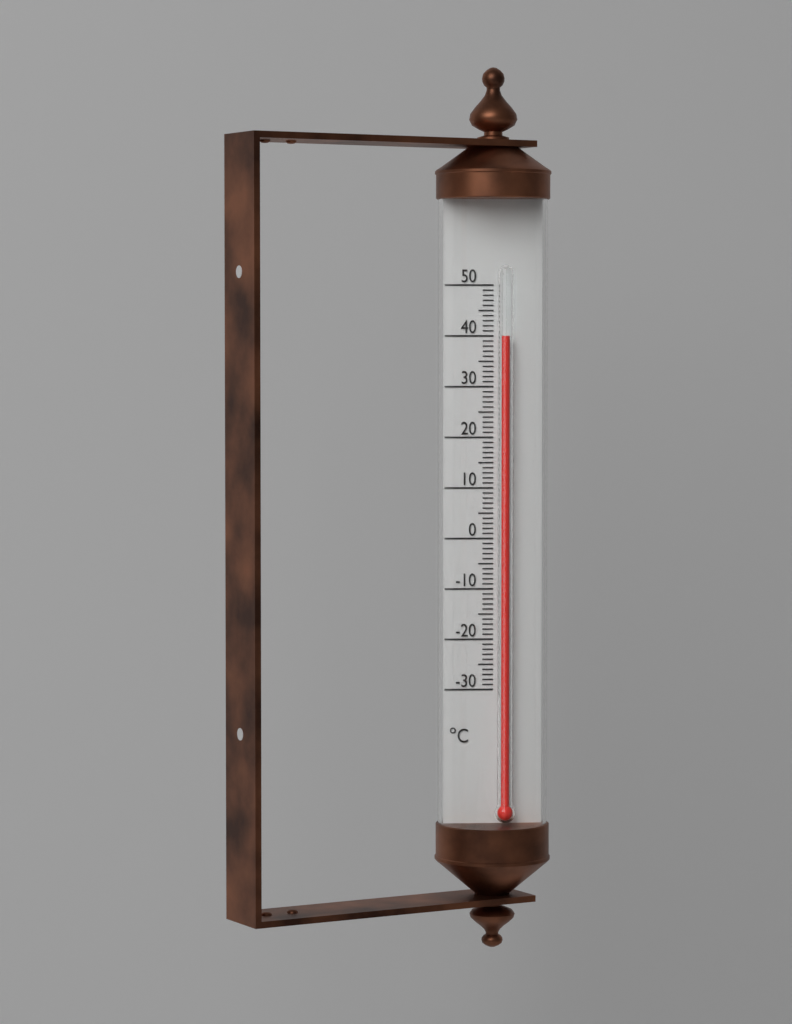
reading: 40 °C
